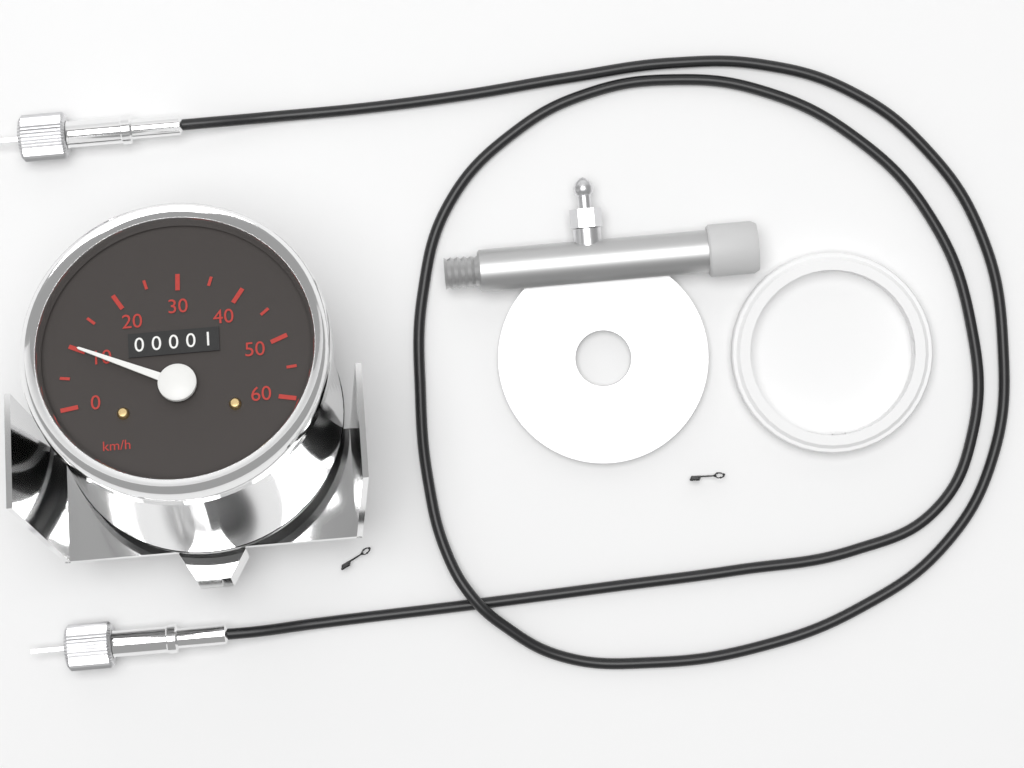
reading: 10 km/h
